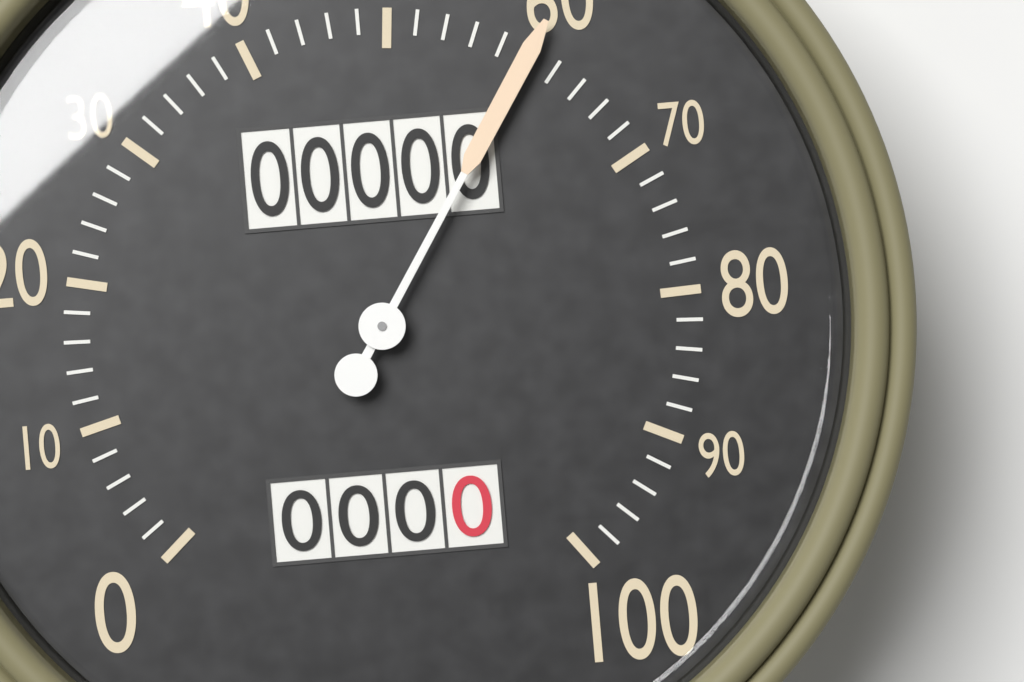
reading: 60 (no unit)
